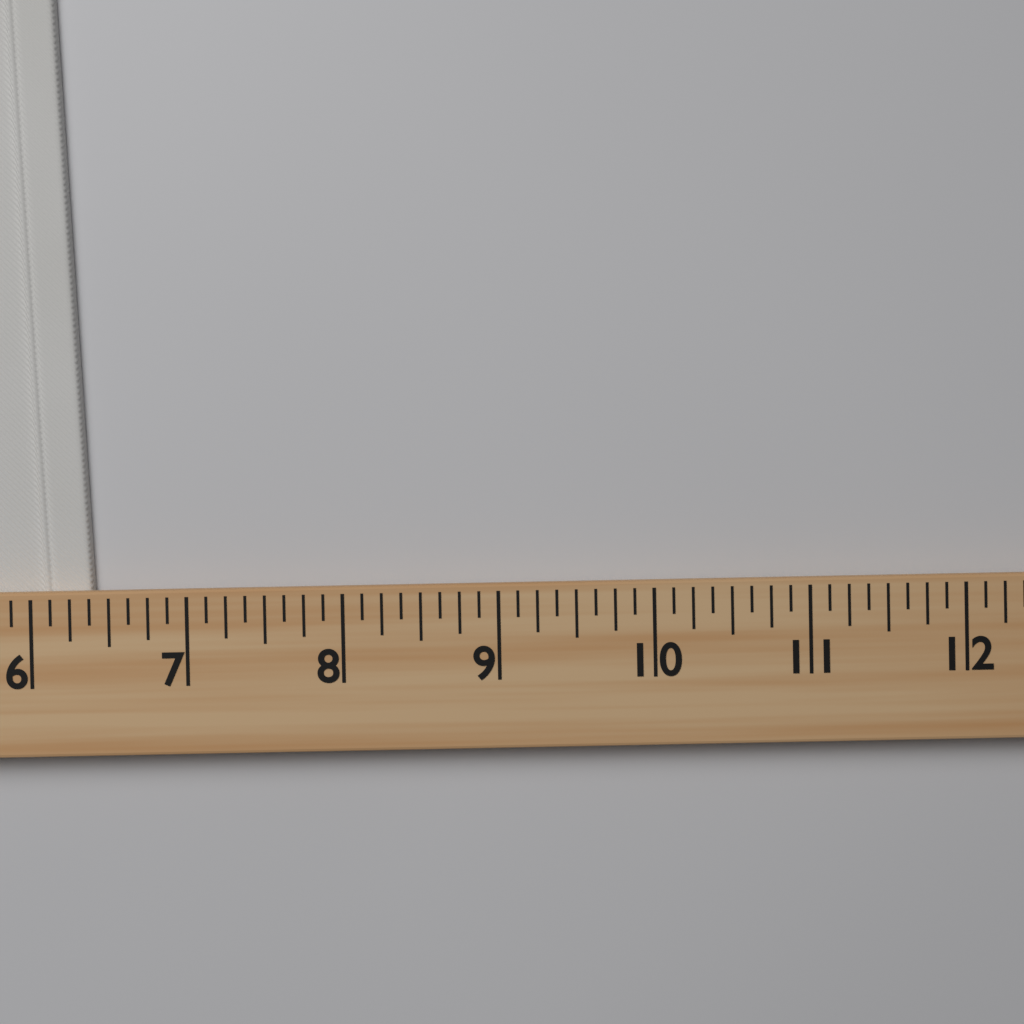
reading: 6.375 (no unit)
